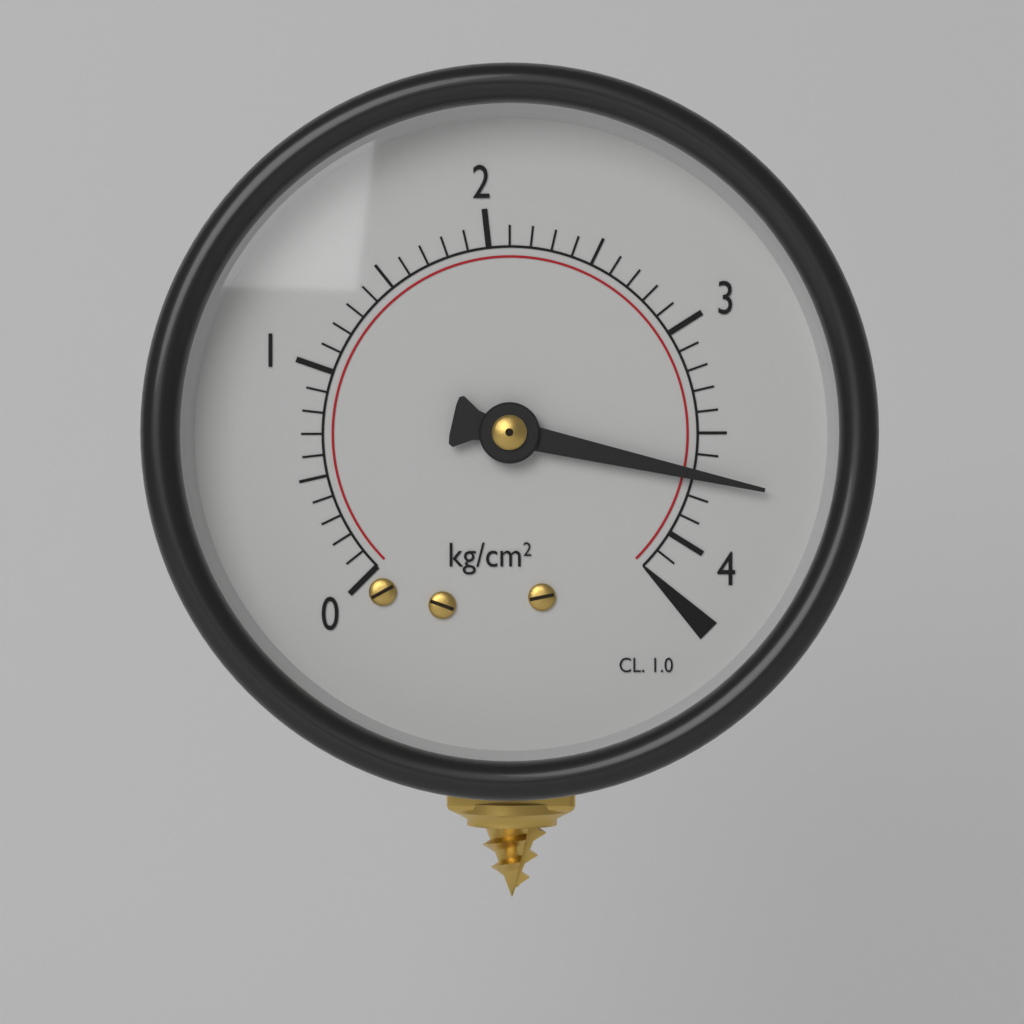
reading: 3.7 kg/cm²
